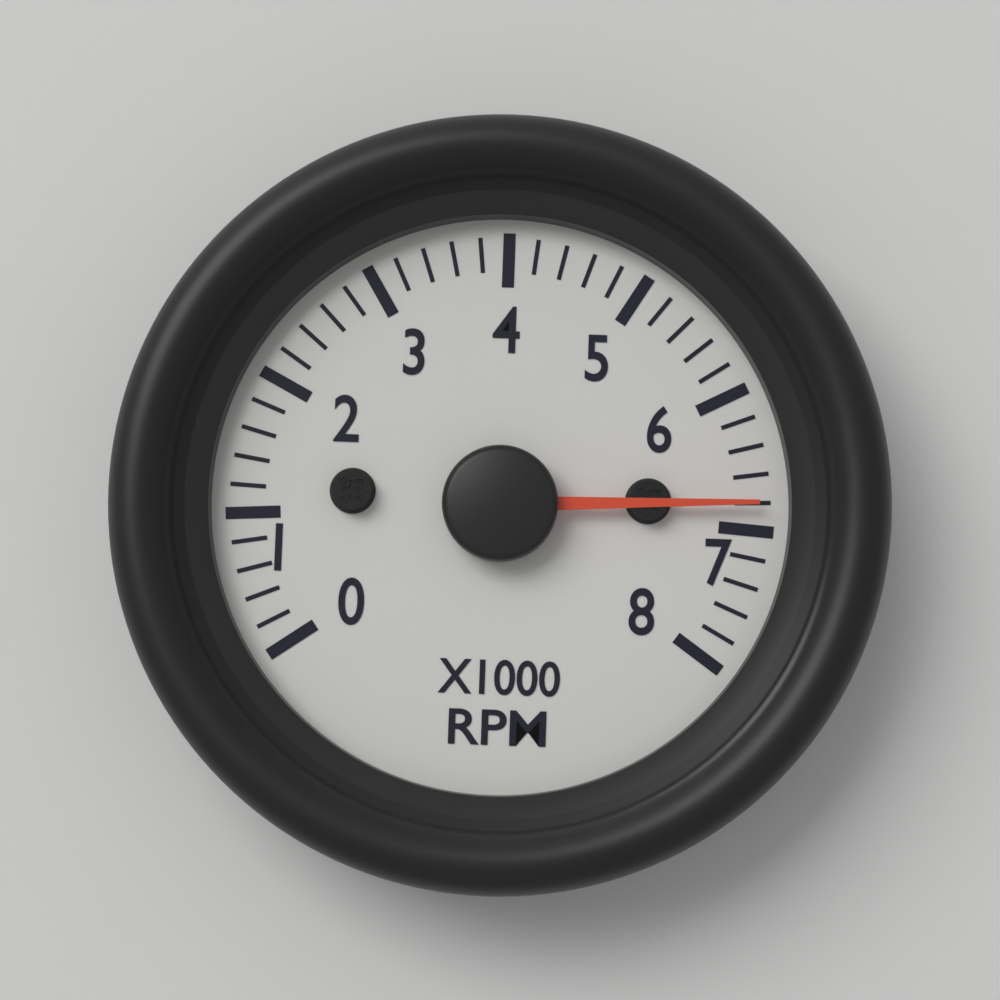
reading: 6800 RPM
